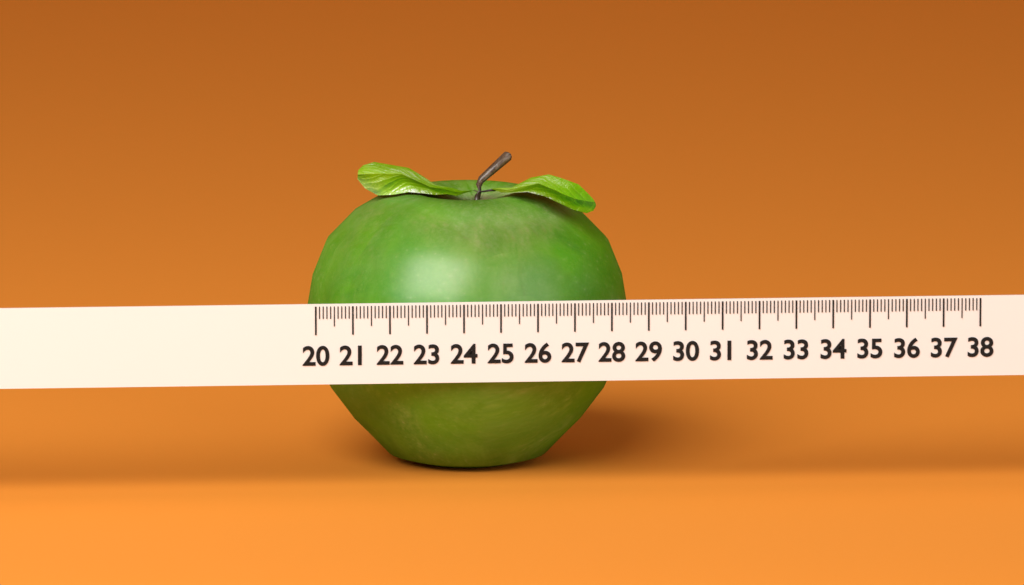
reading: 28.8 (no unit)
